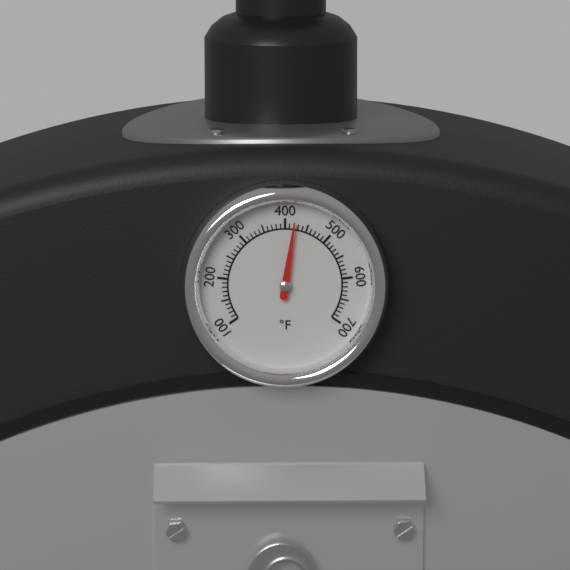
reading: 420 °F
